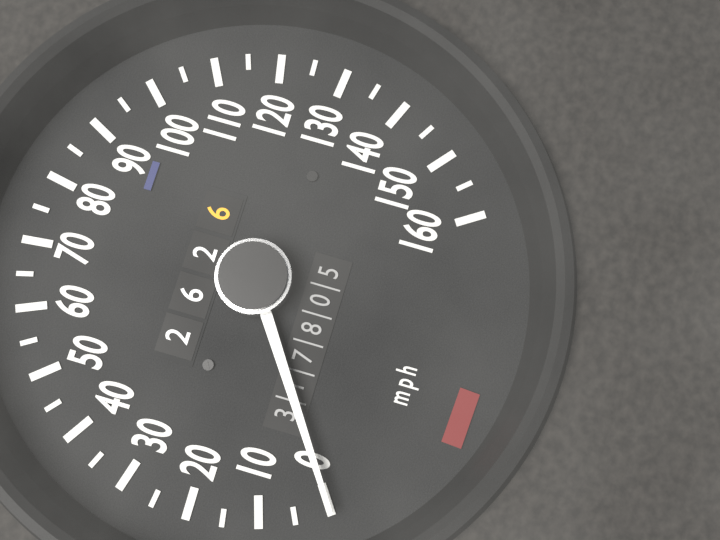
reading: 0 mph
